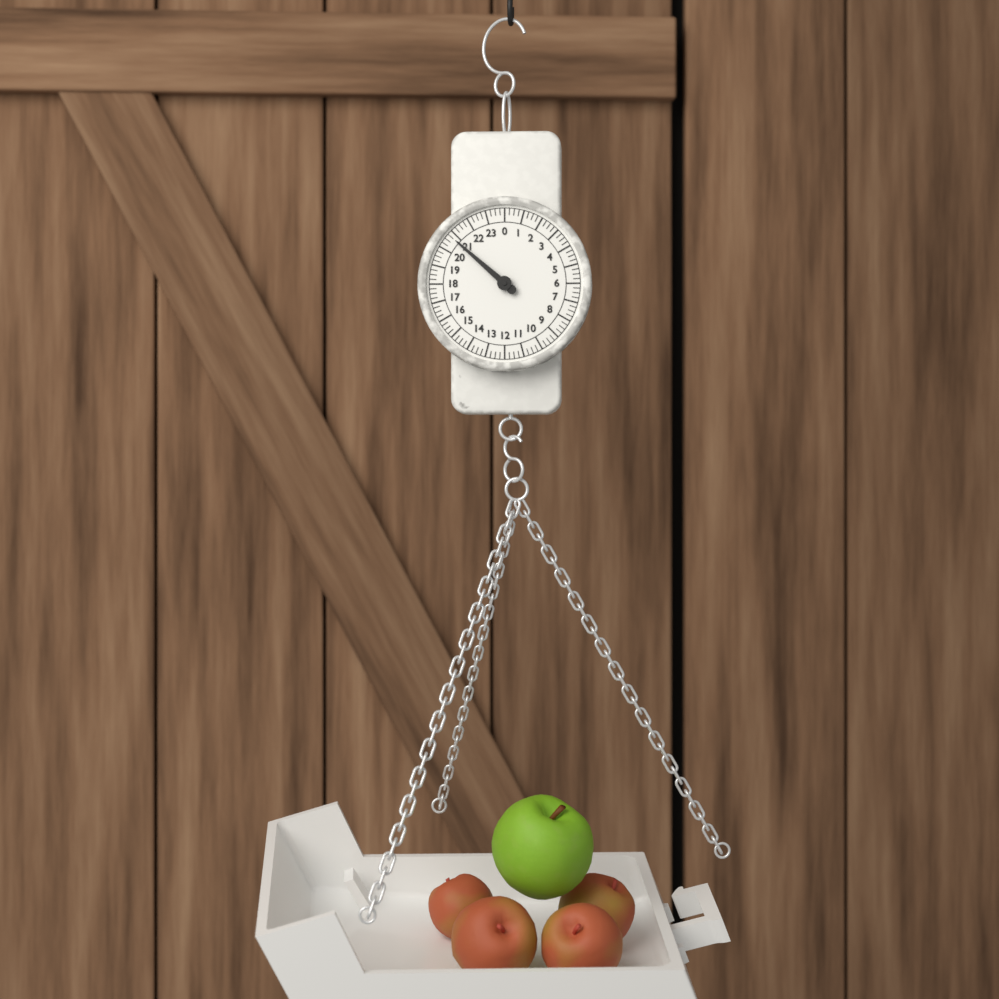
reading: 20.75 (no unit)
